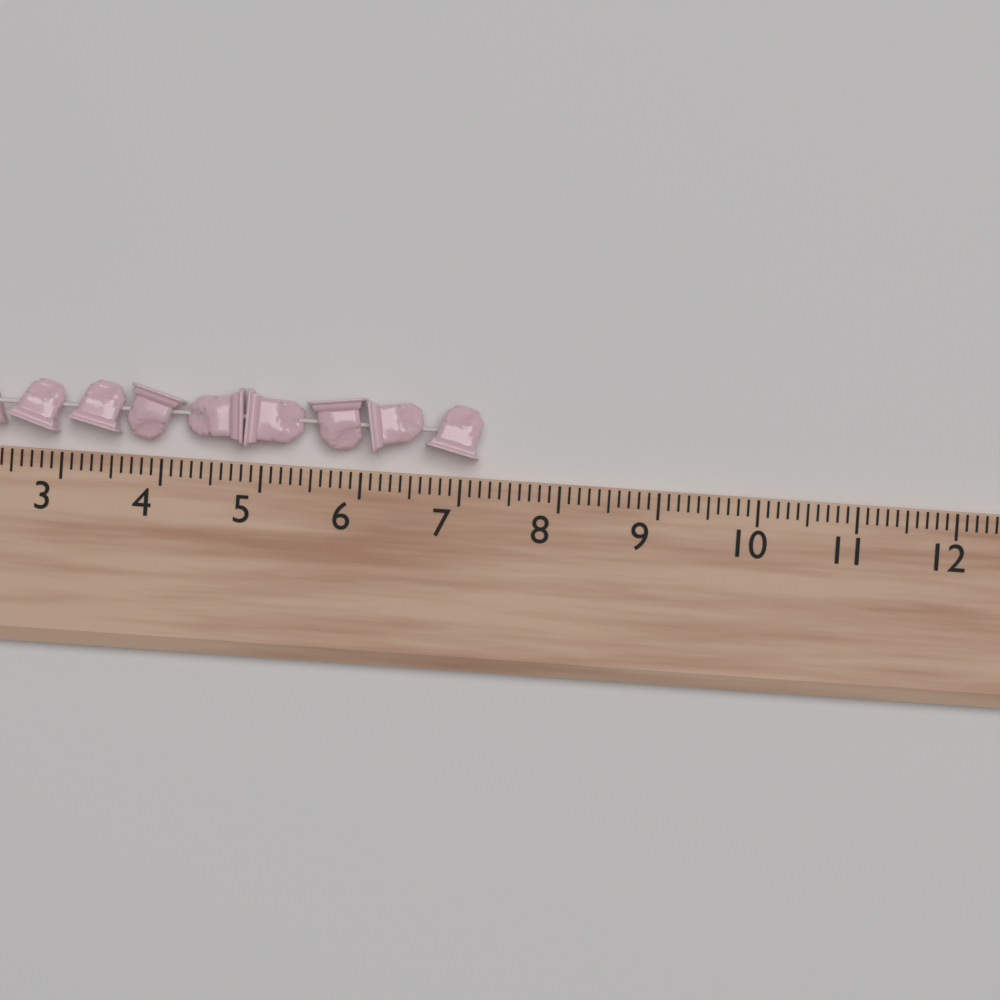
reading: 7.2 (no unit)
